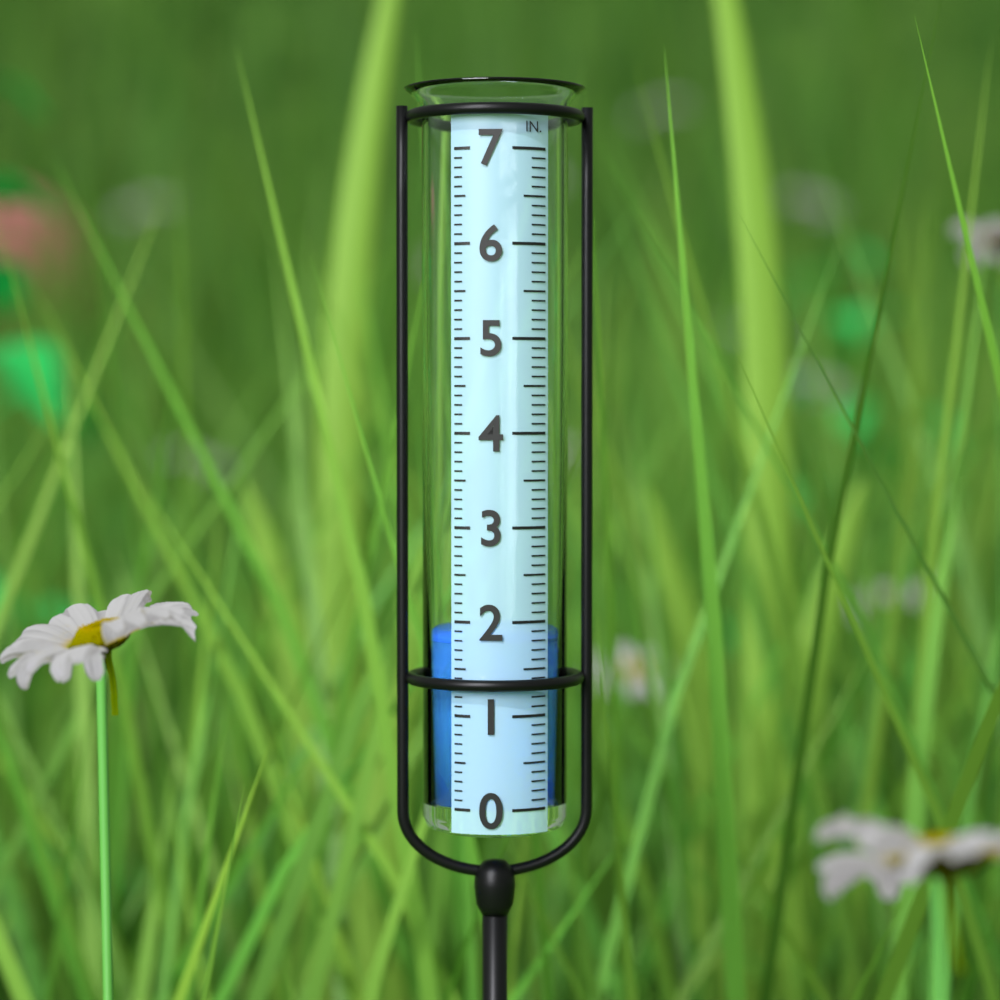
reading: 1.8 in
